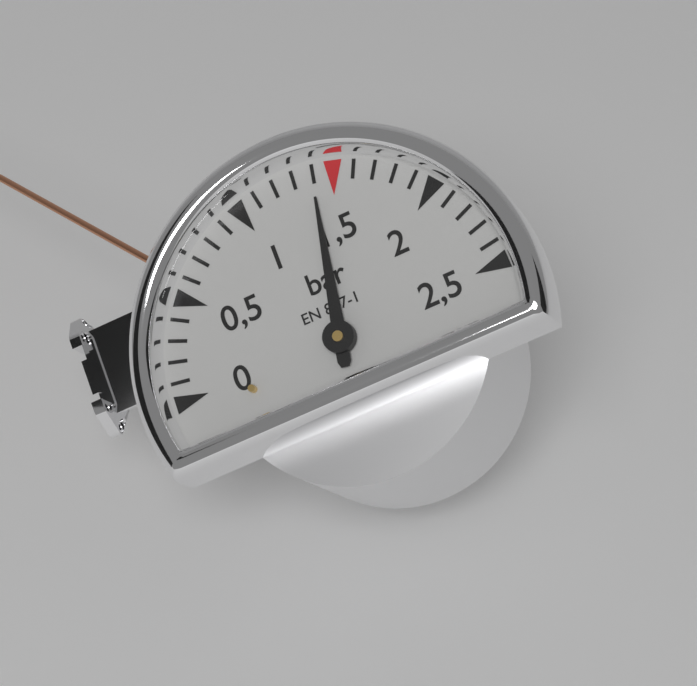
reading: 1.4 bar
